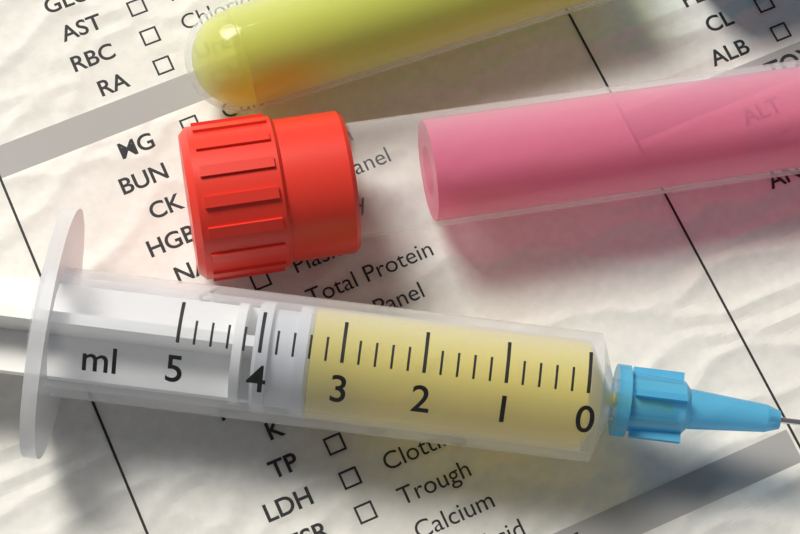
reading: 3.4 ml
